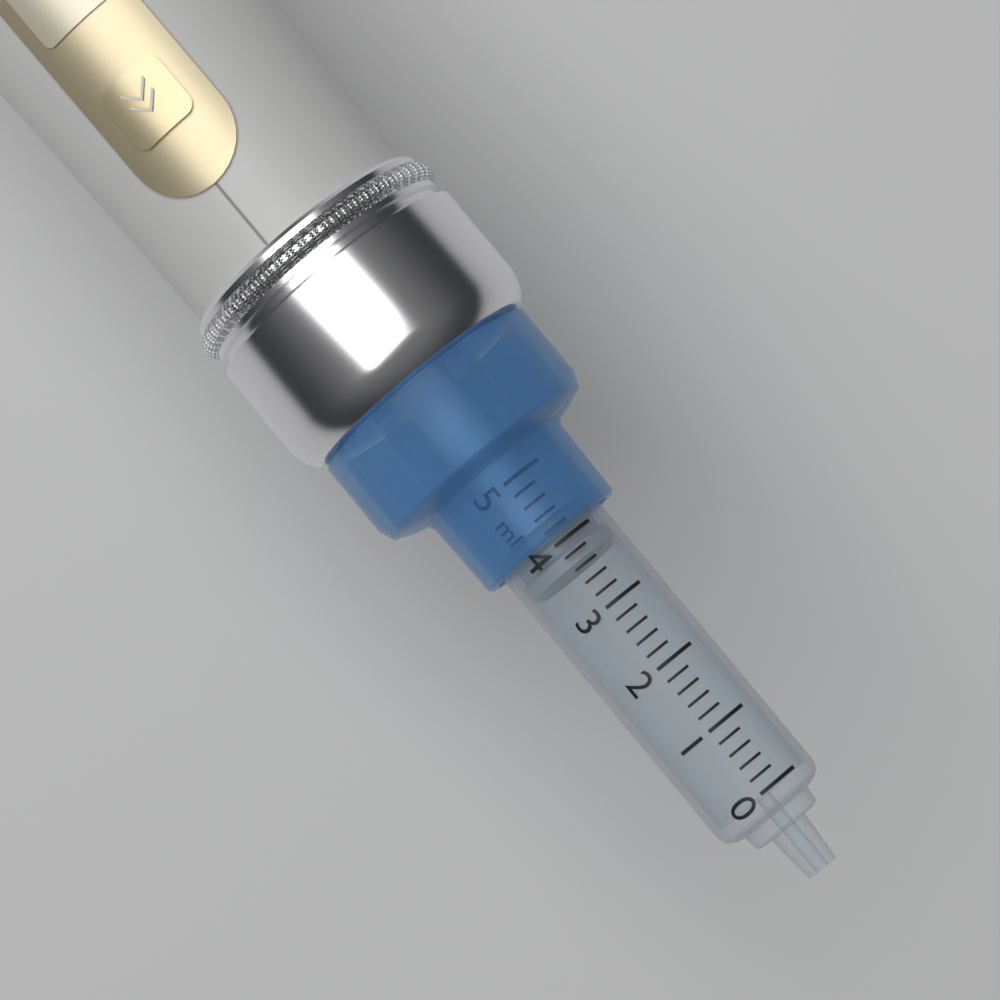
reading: 3.6 ml
